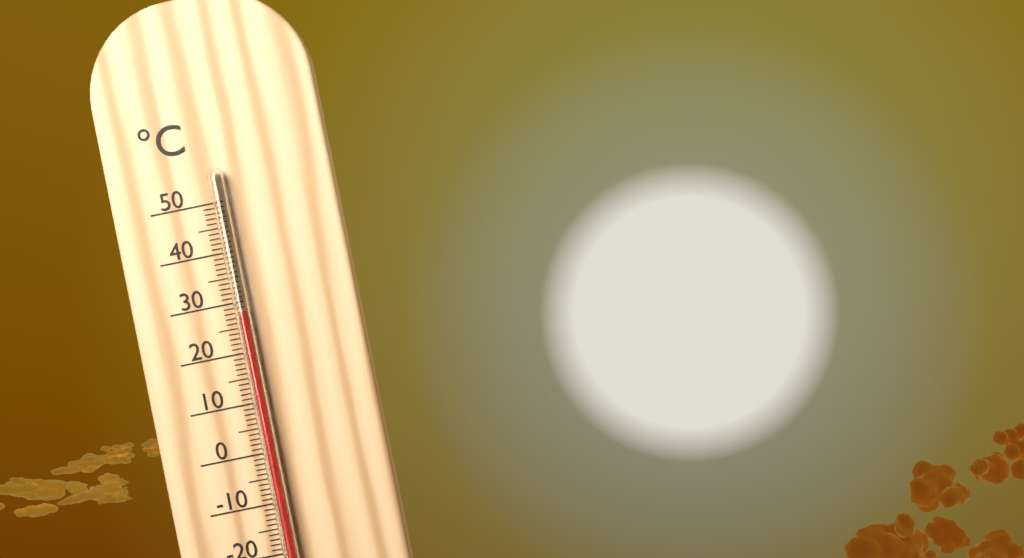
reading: 28 °C
